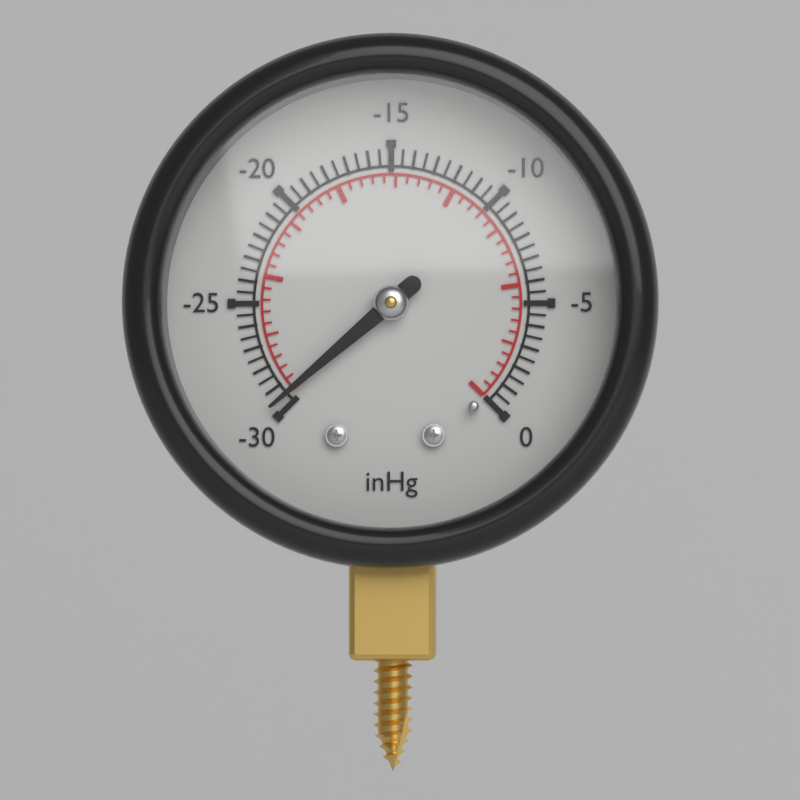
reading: -29.5 inHg
